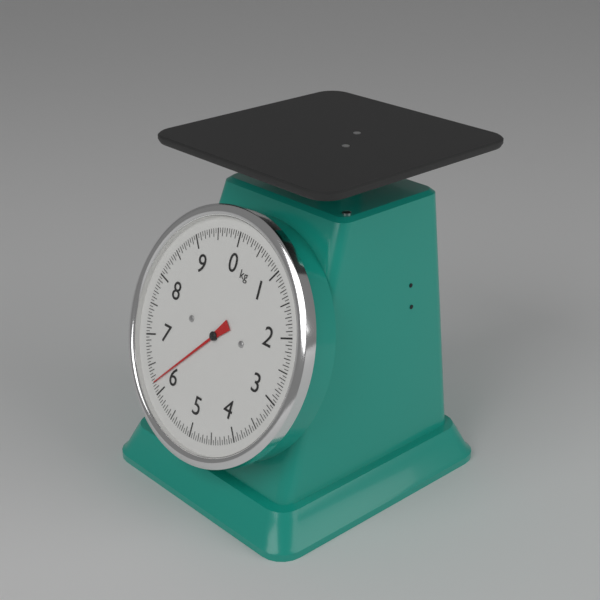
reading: 6.20 kg
